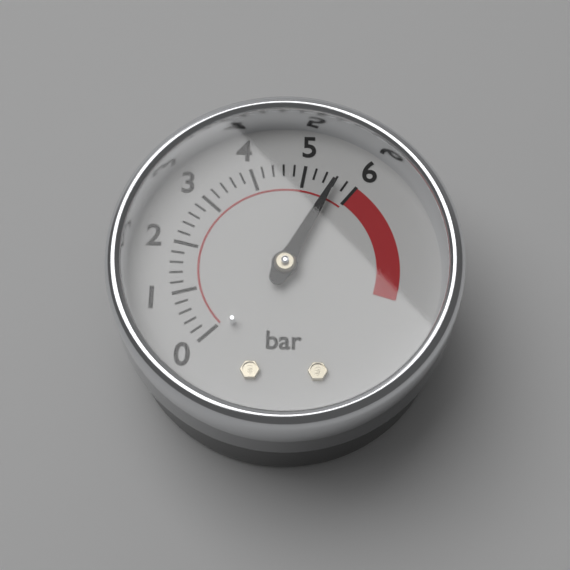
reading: 5.6 bar
